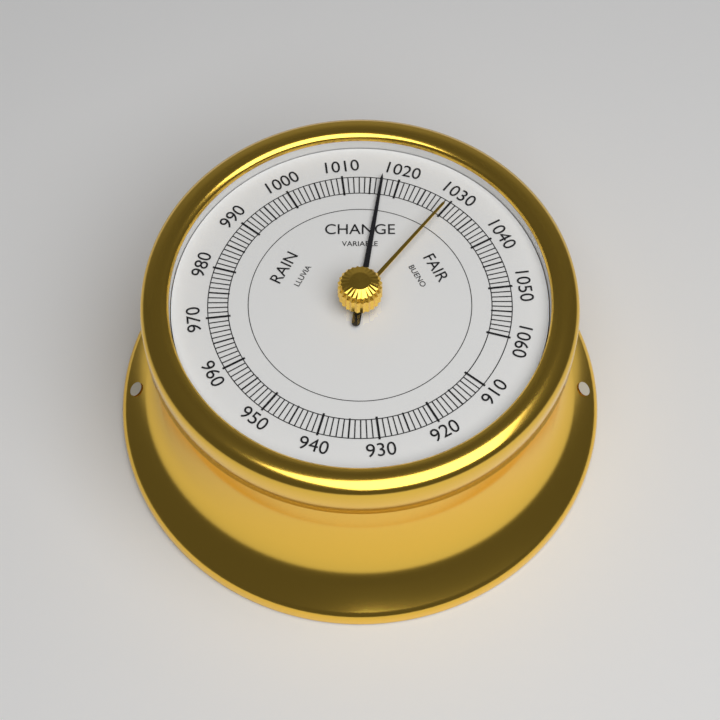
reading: 1017 (no unit)
